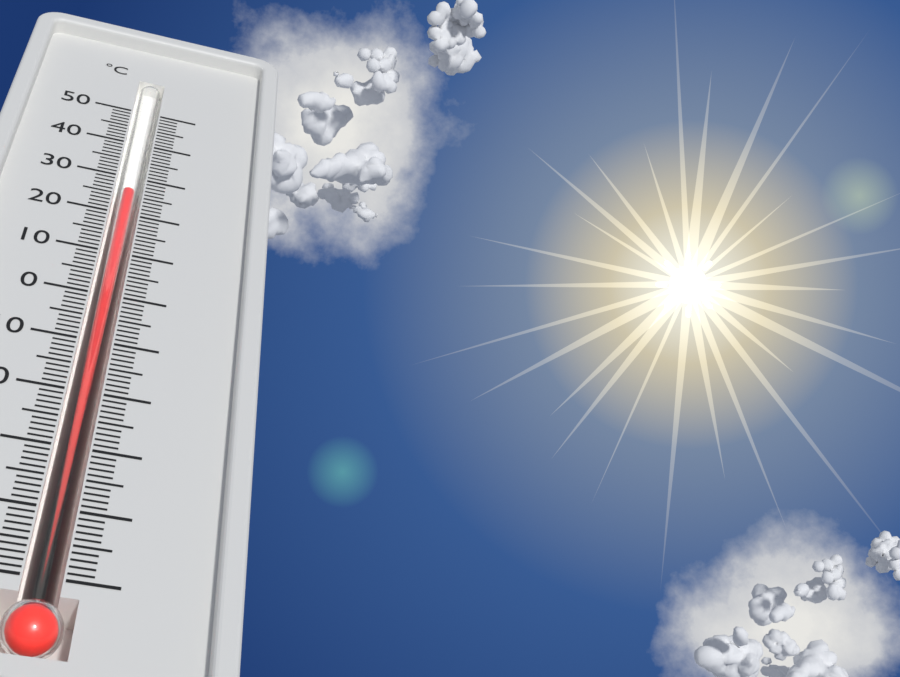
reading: 27 °C
